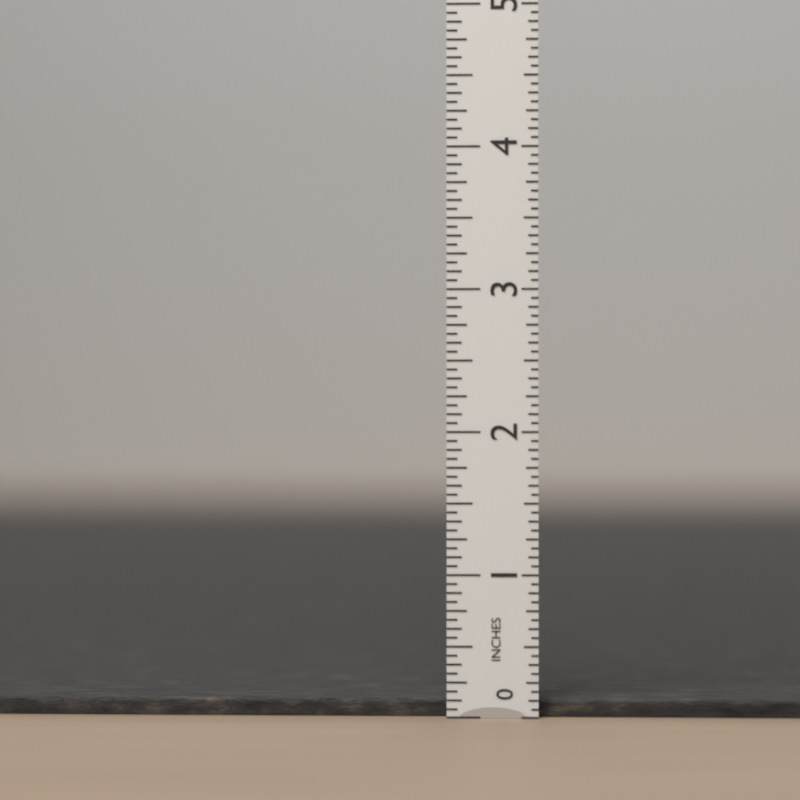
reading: 0.1250 in
